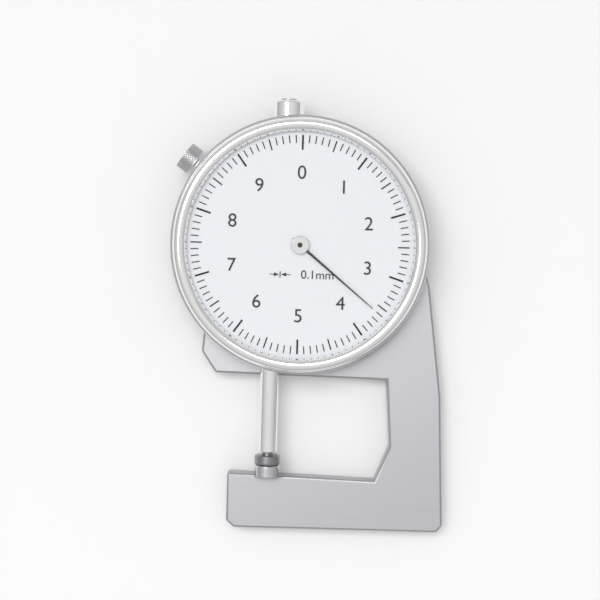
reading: 3.6 mm
